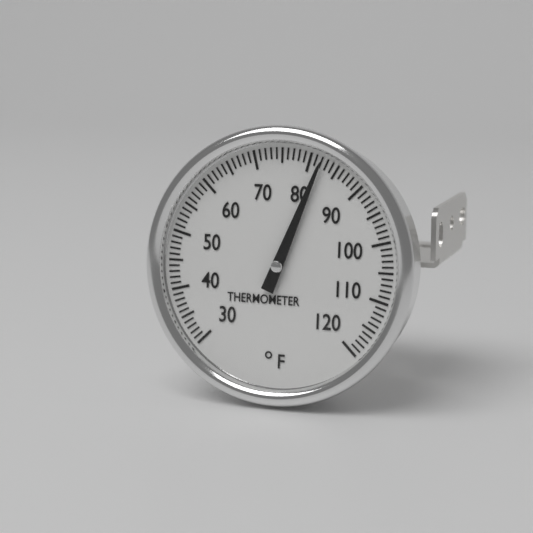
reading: 82 °F
